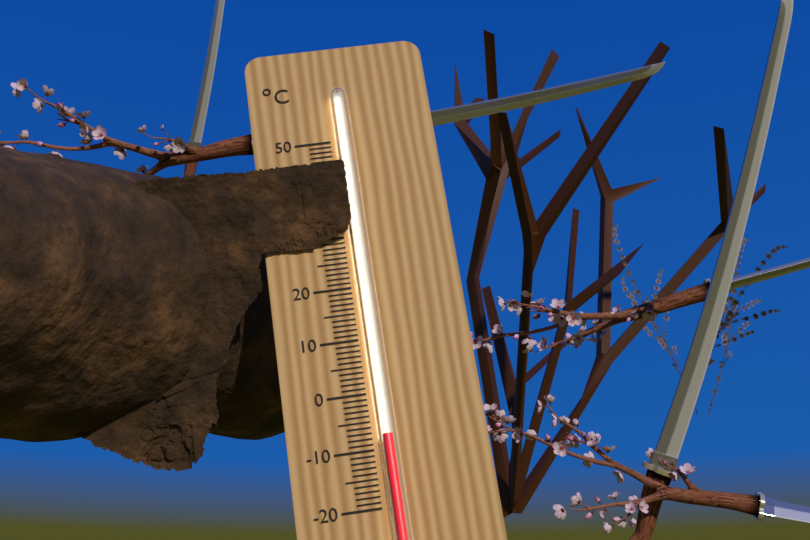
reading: -8 °C
